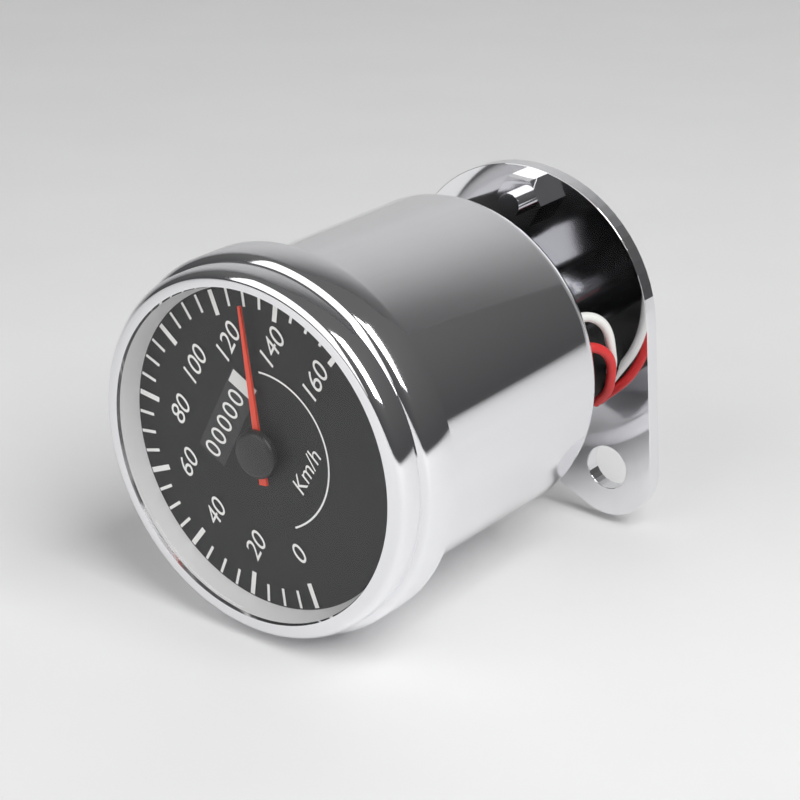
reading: 130 km/h
